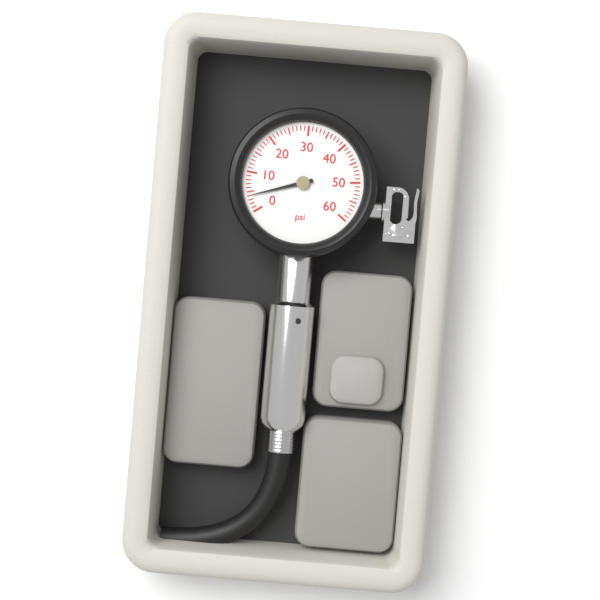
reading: 4 psi
